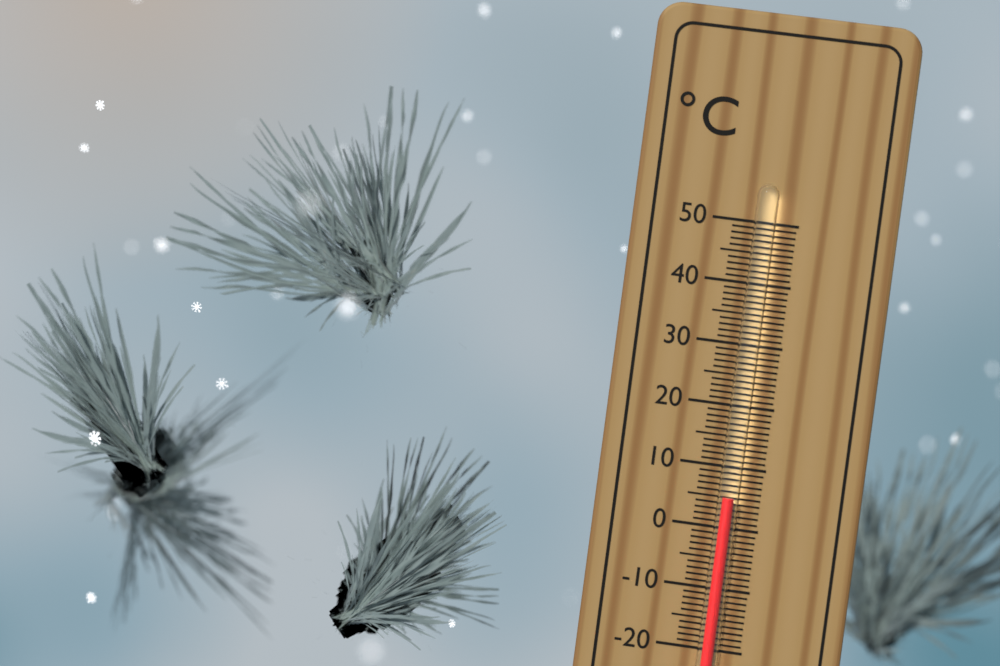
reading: 5 °C
